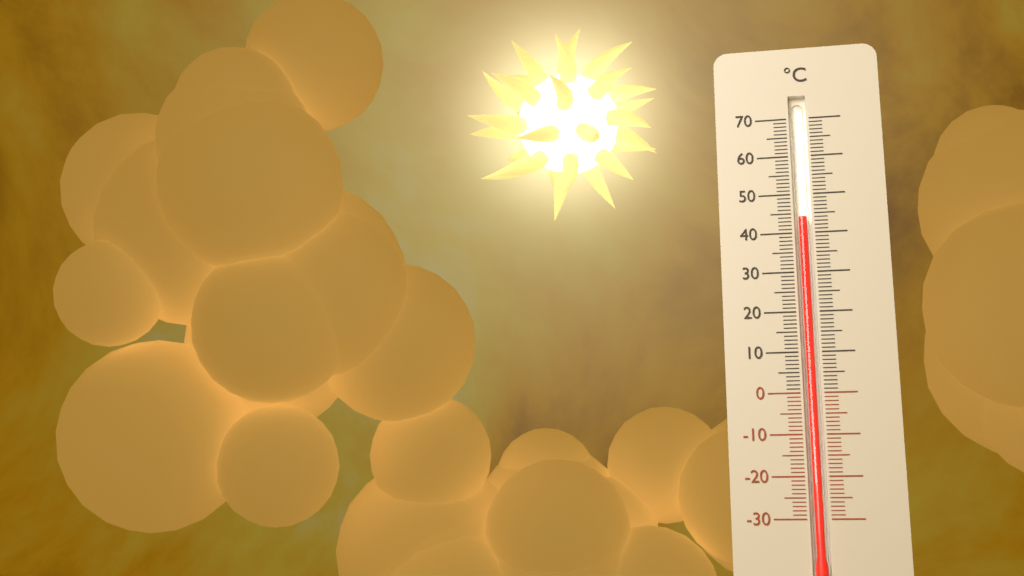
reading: 44 °C
